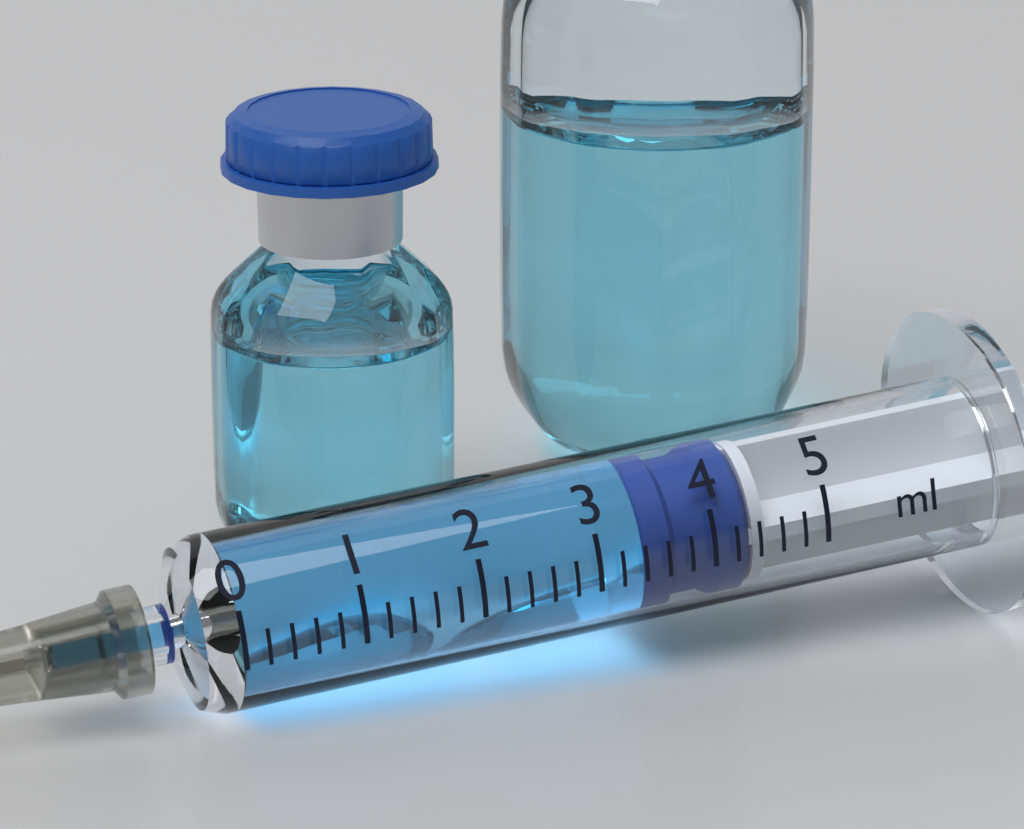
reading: 3.4 ml
